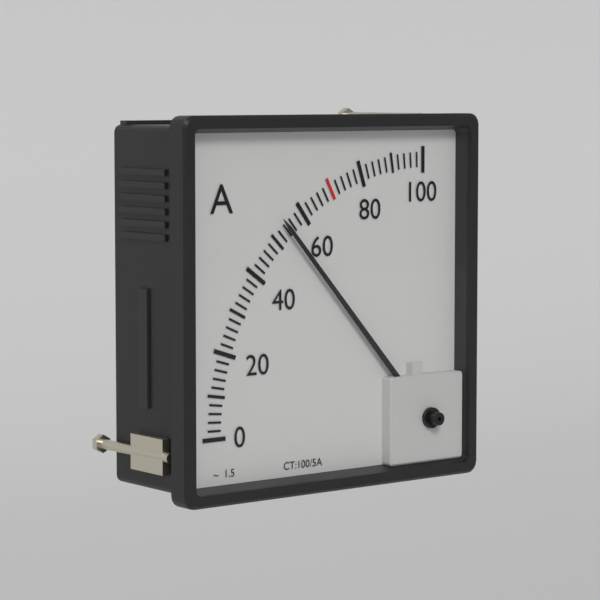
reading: 54 A
